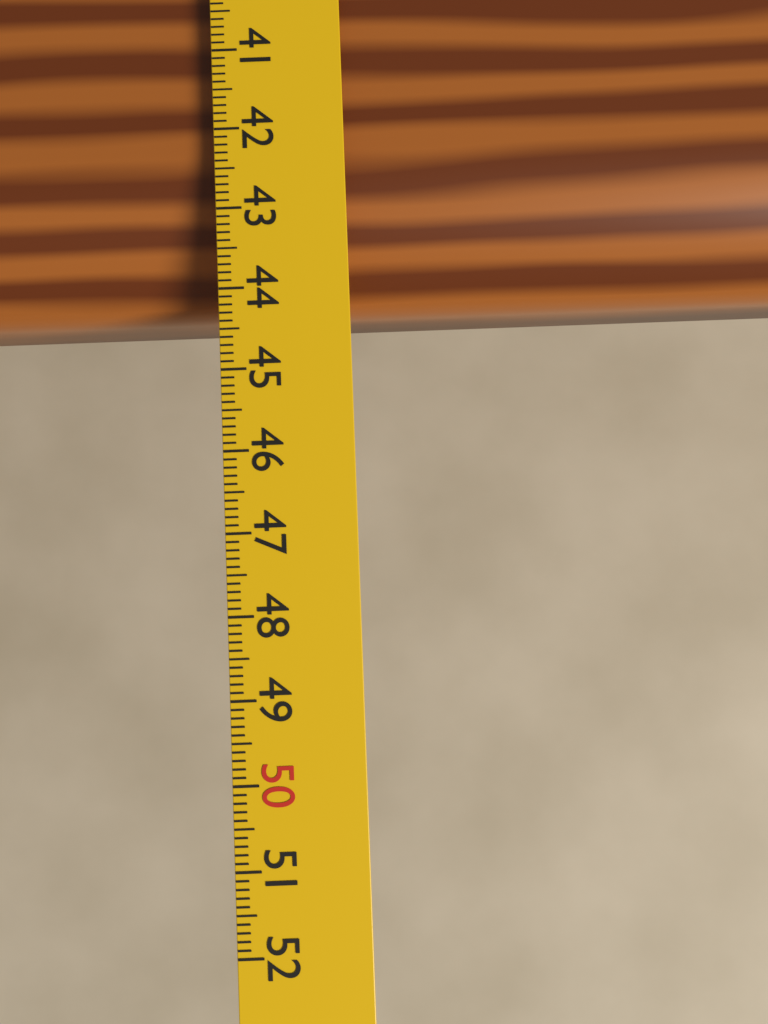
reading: 44.2 cm
